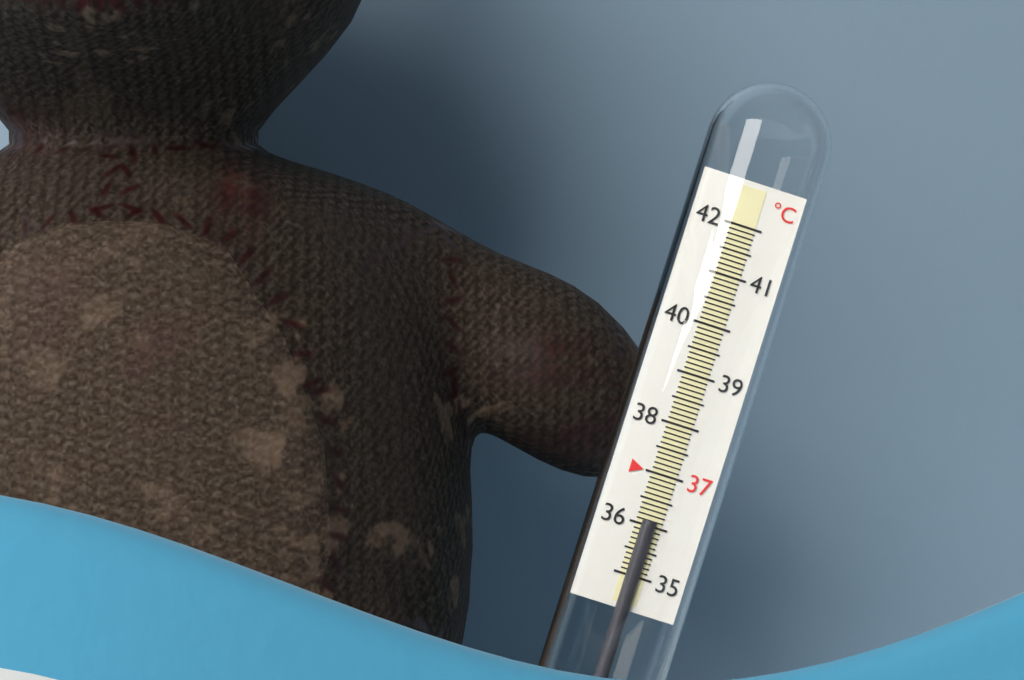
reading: 36.1 °C
